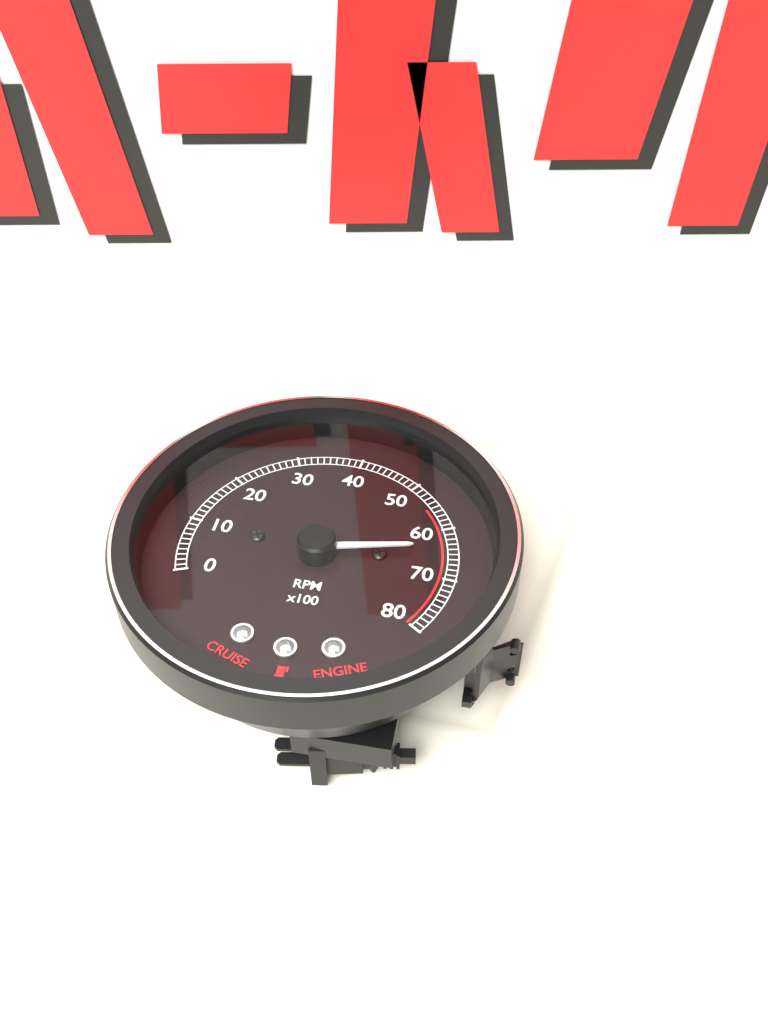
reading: 6400 RPM
